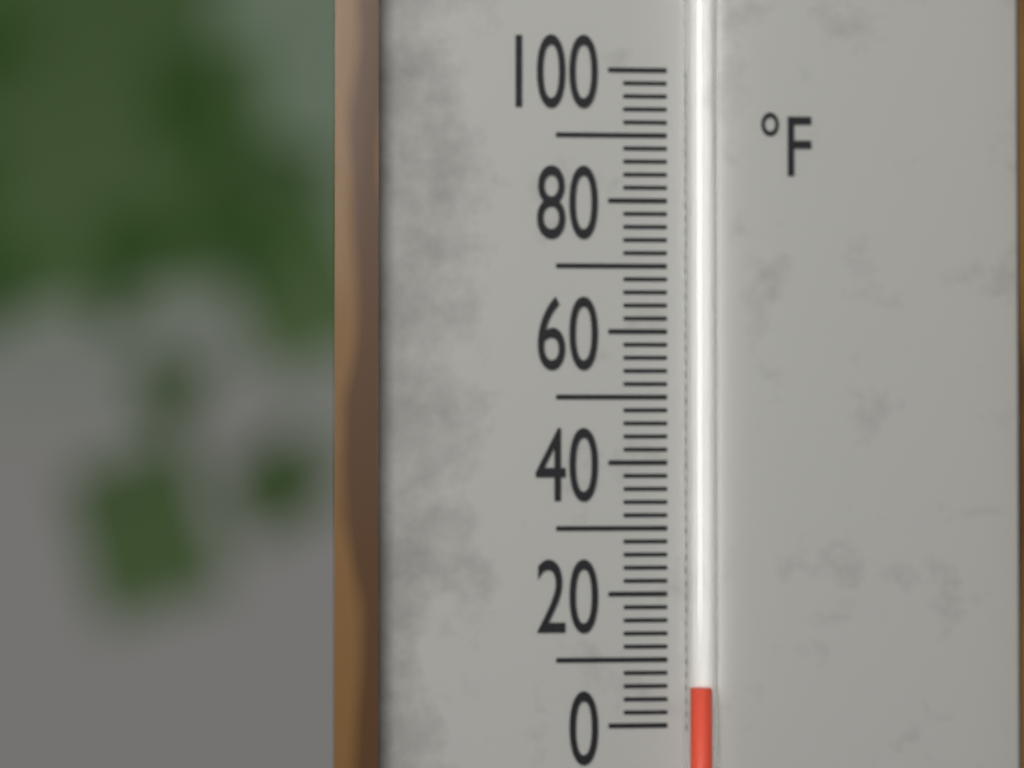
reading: 6 °F
